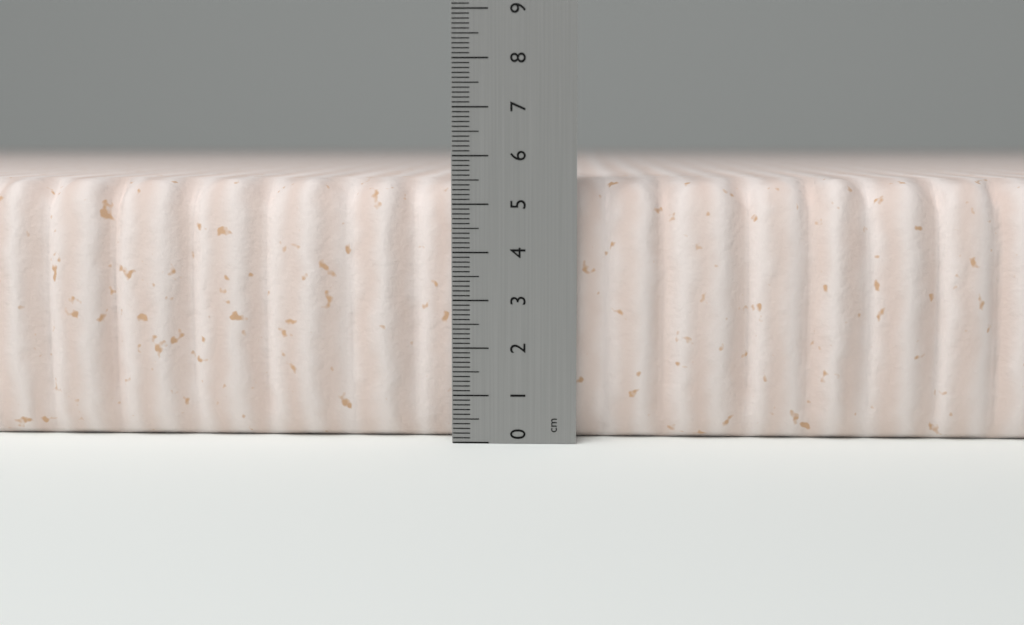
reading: 5.5 cm
